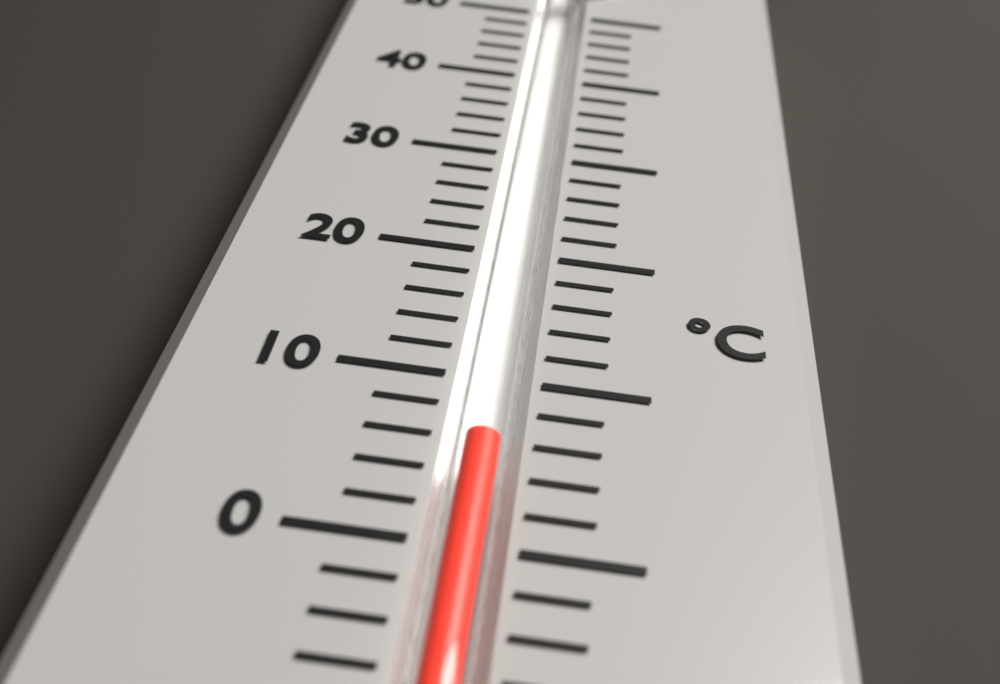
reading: 6 °C
